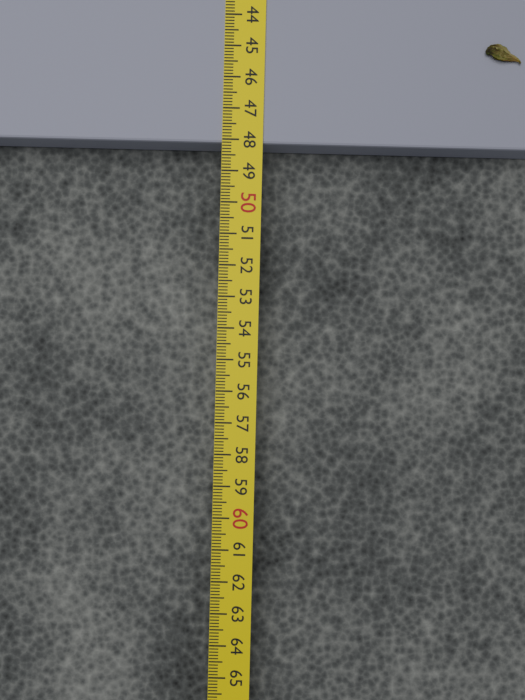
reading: 48.1 cm
